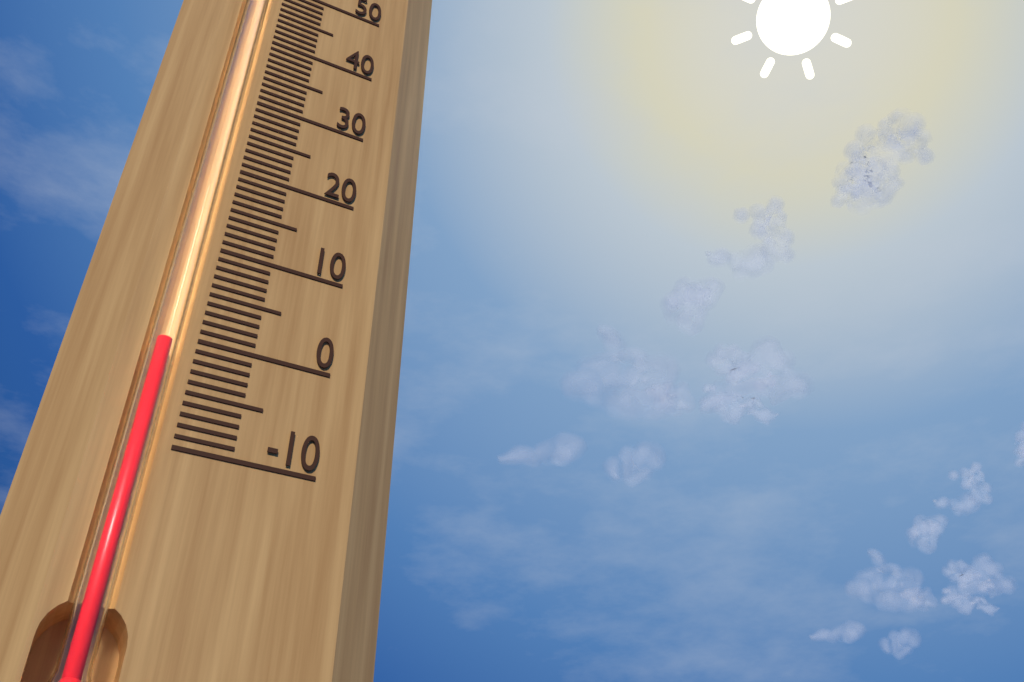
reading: -1 (no unit)
